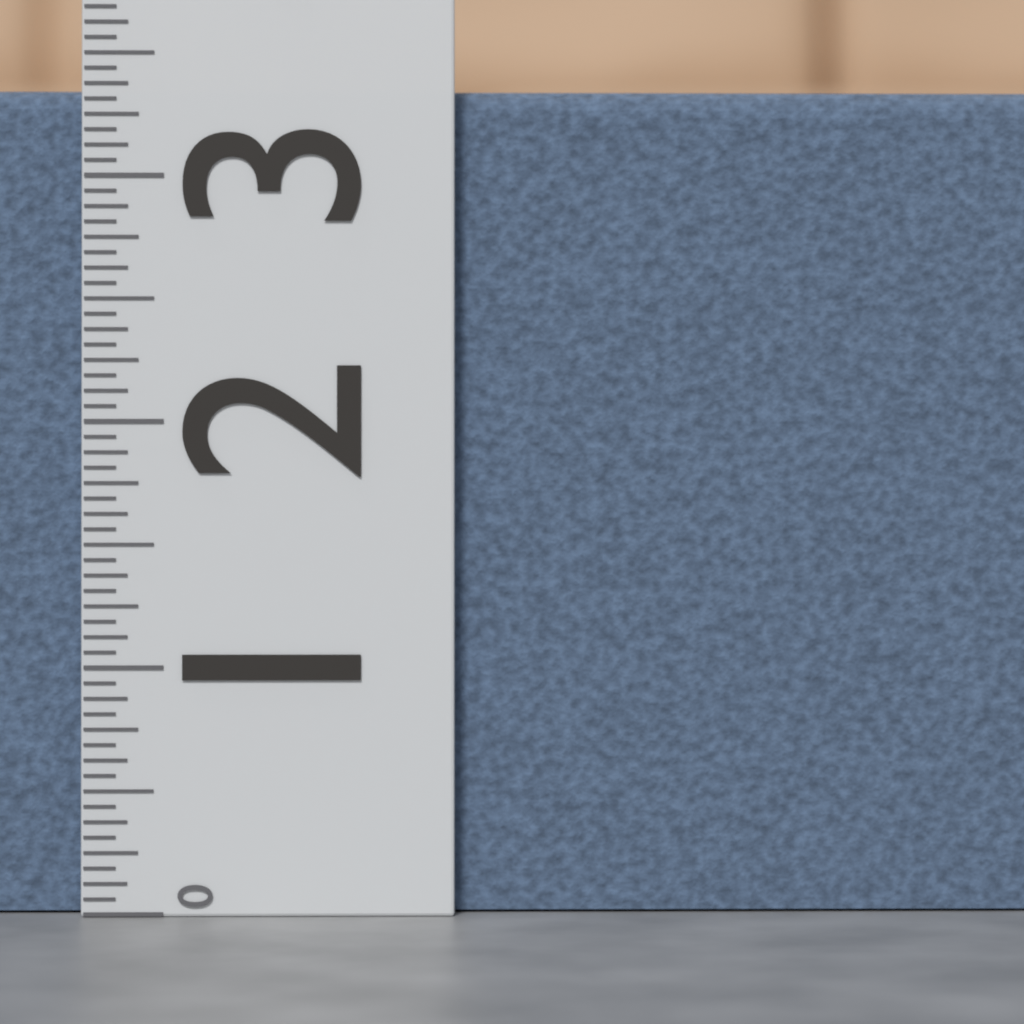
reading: 3.3750 (no unit)
